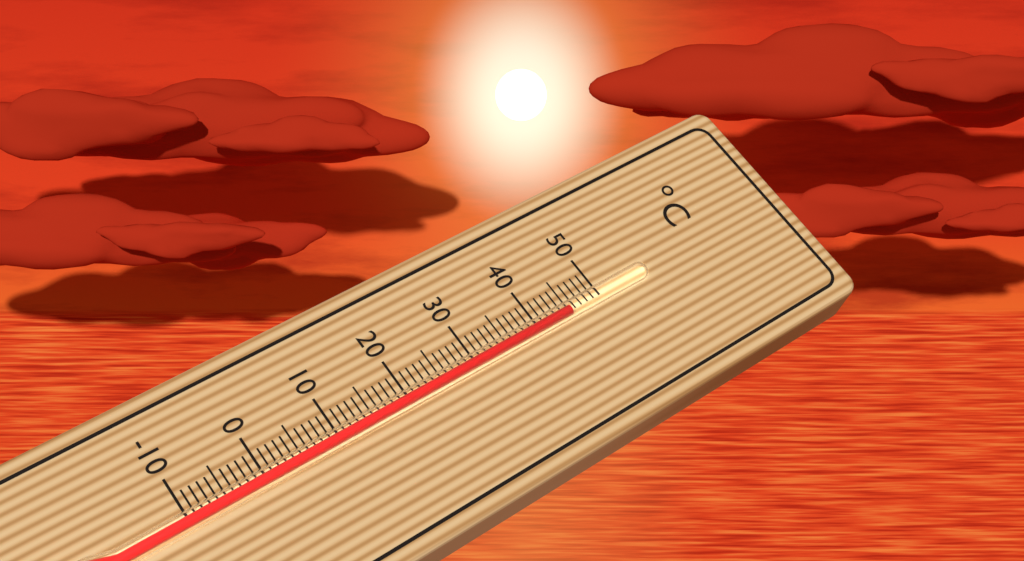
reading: 45 °C
